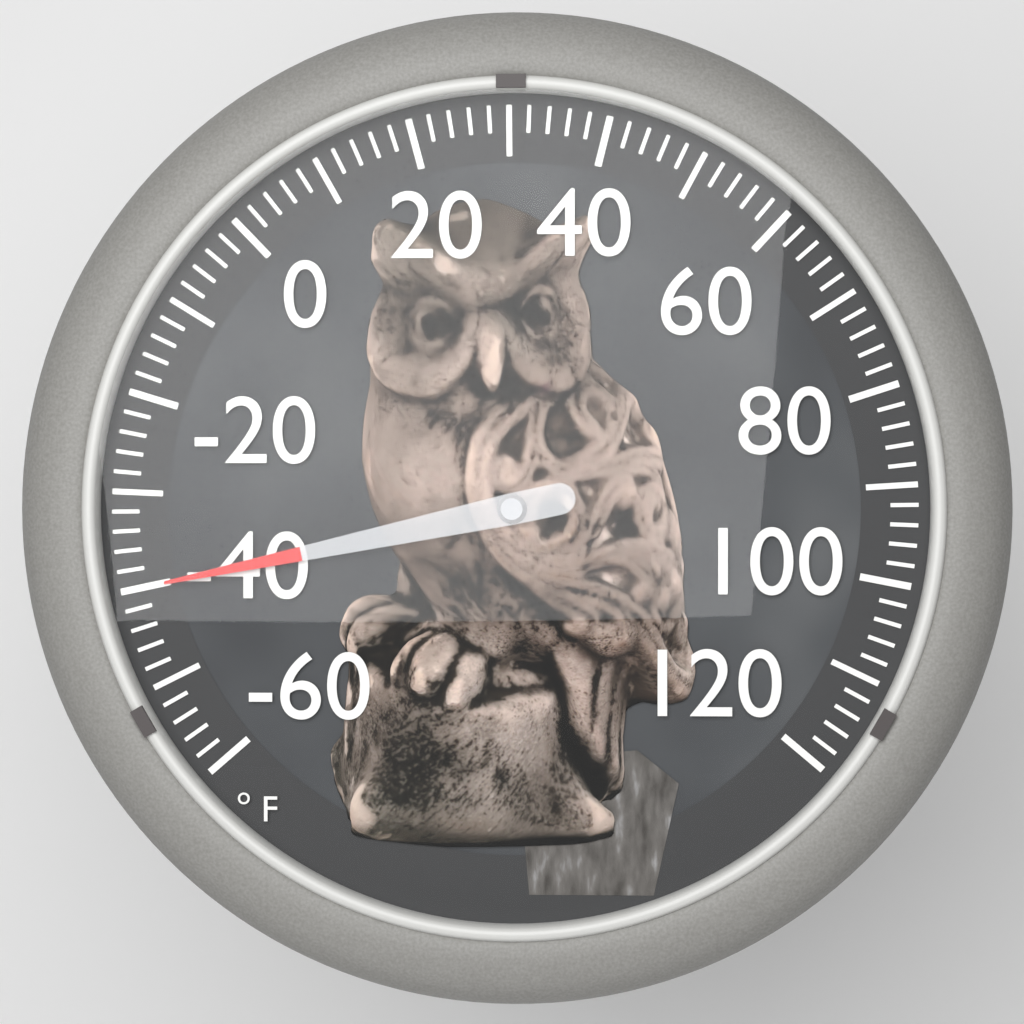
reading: -40 °F
